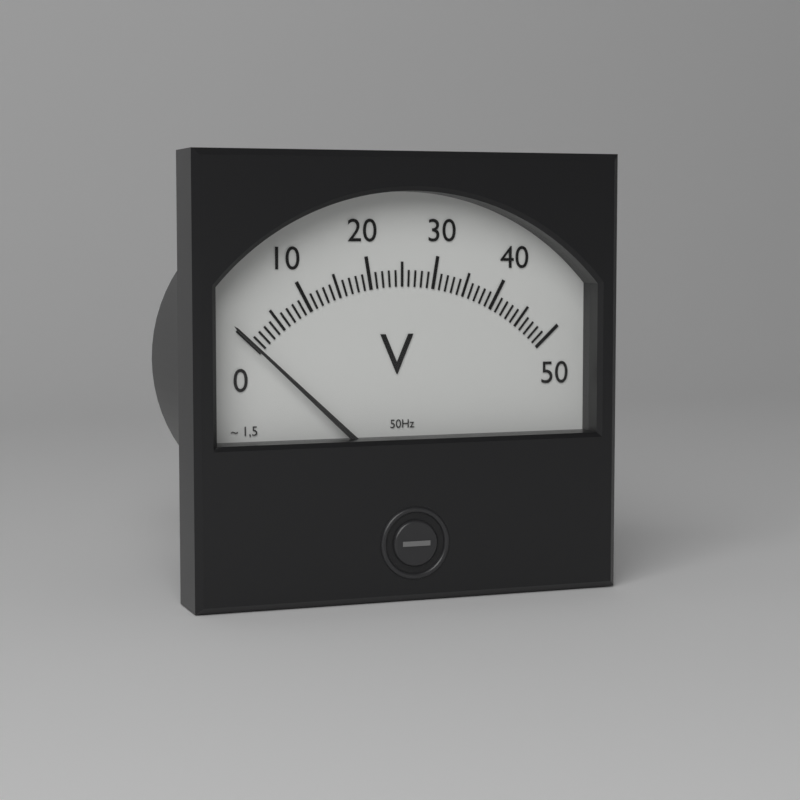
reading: 0 V
